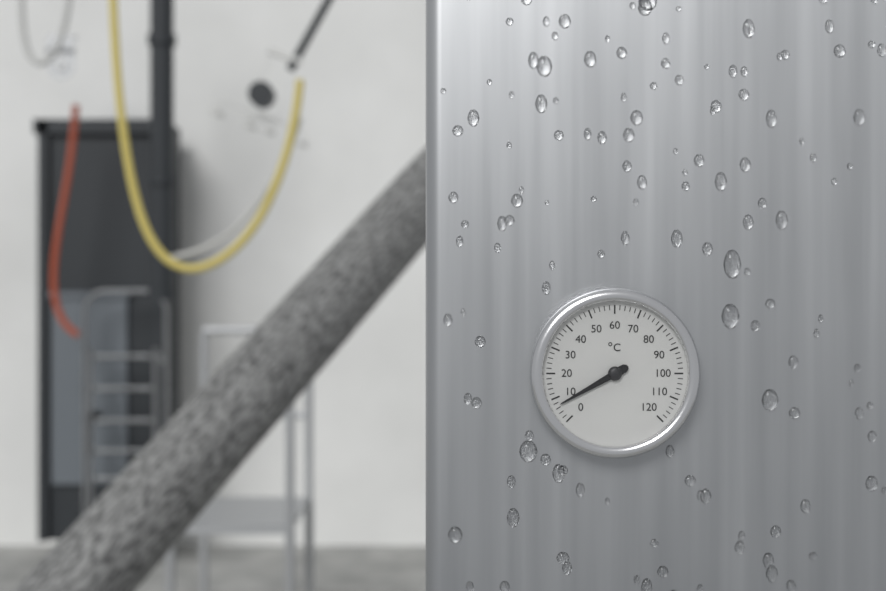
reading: 7 °C
